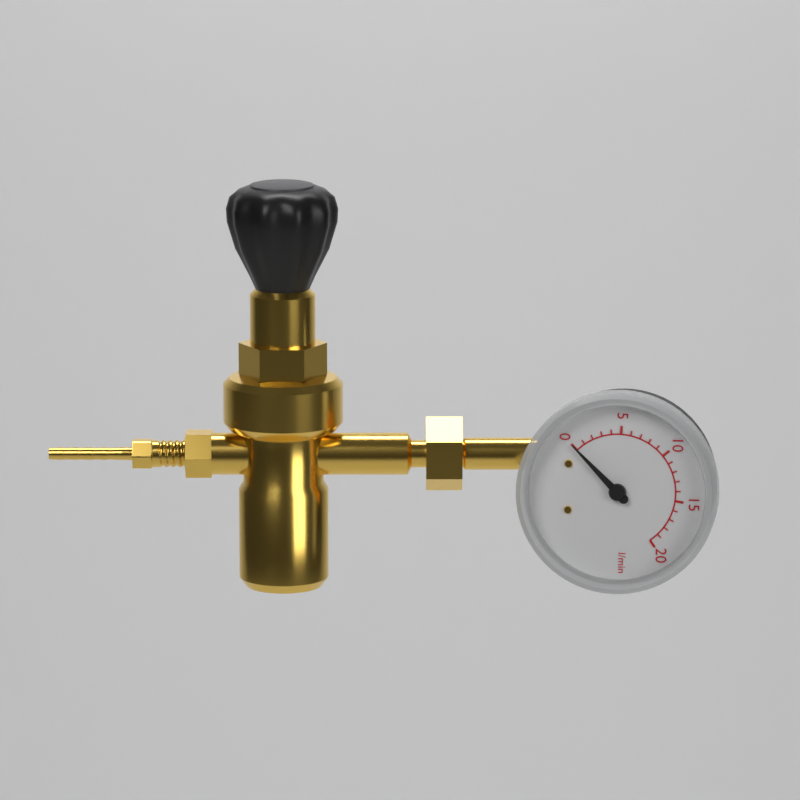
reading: 0 l/min
